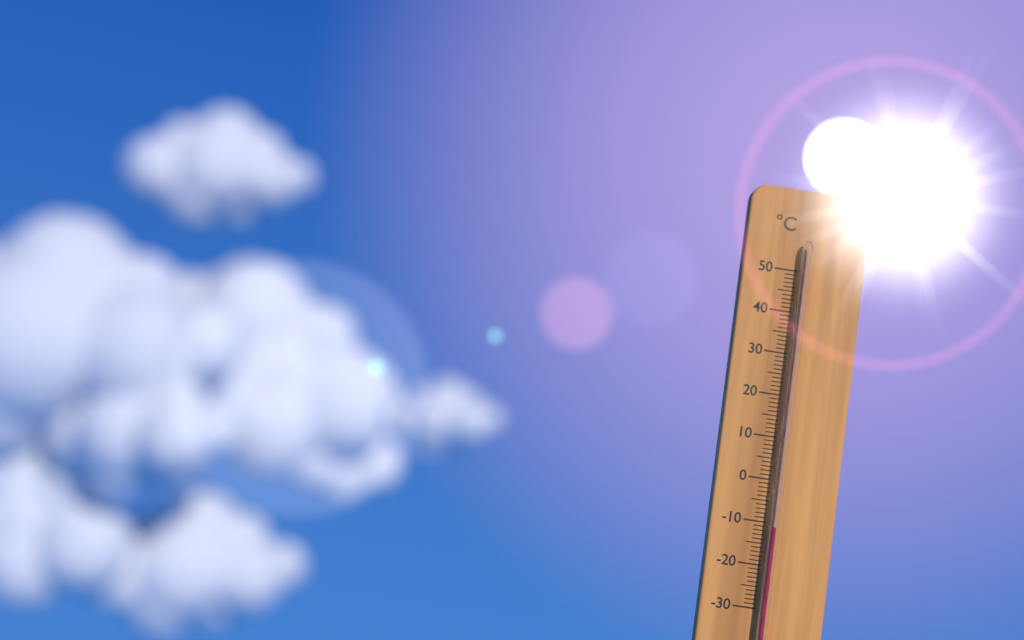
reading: -11 °C
